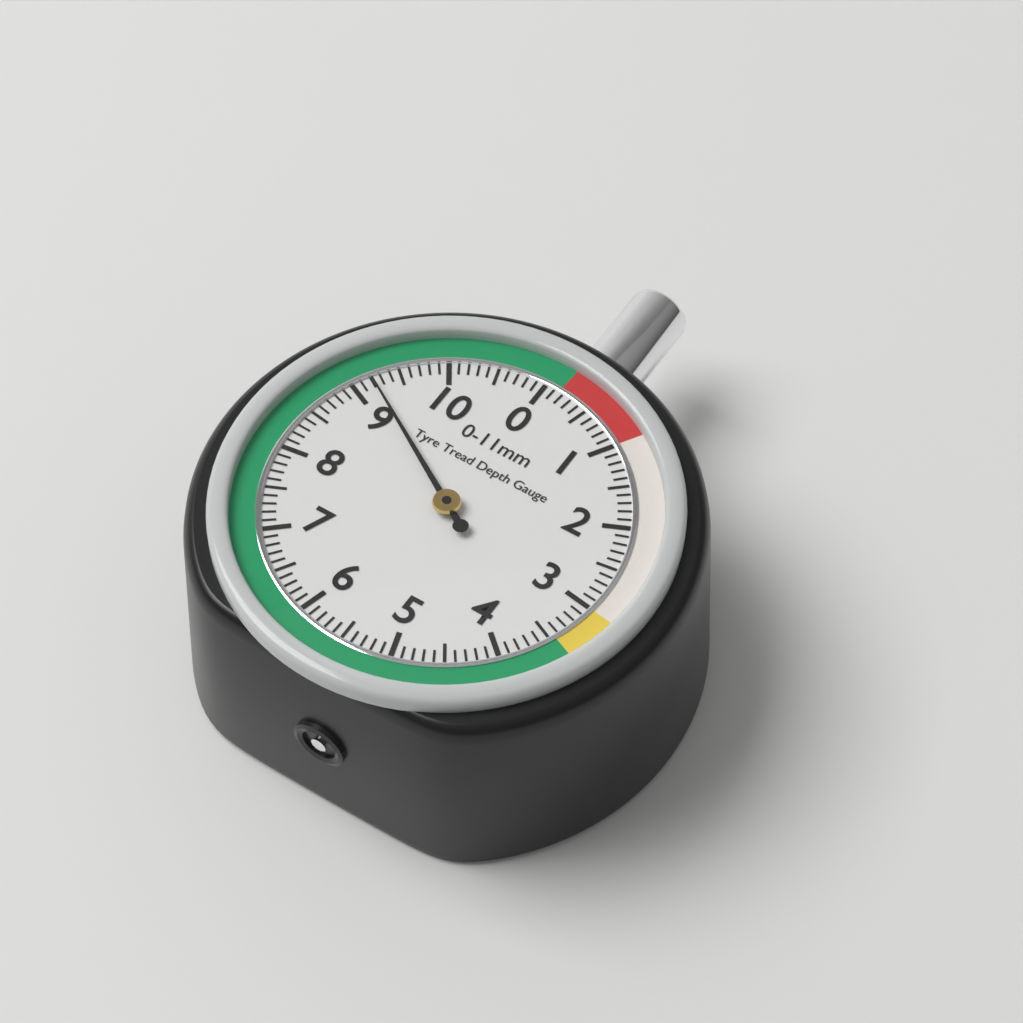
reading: 9.2 mm
